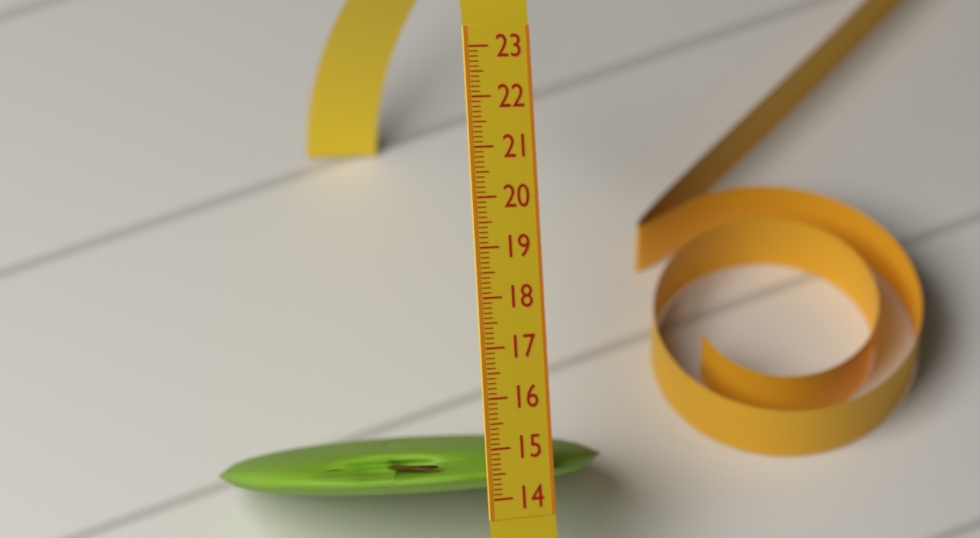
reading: 15.1 (no unit)
